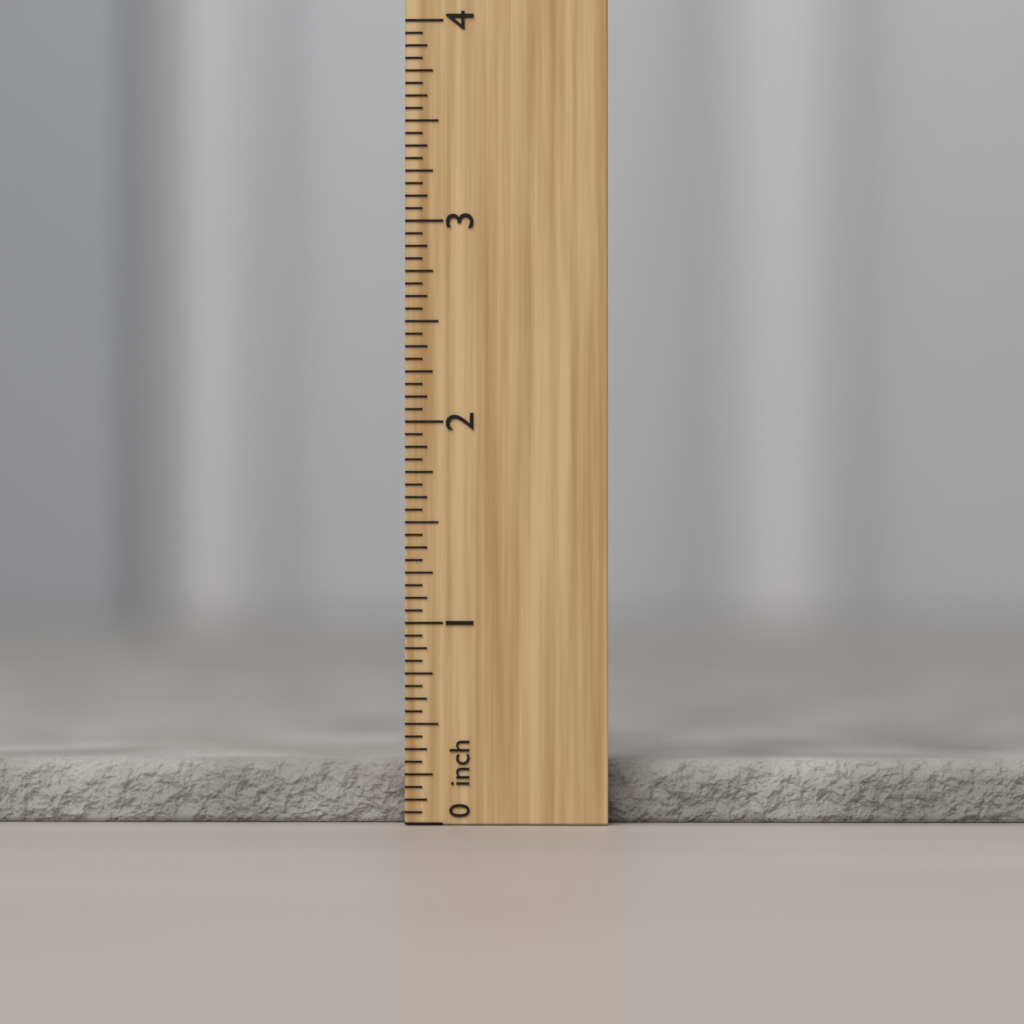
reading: 0.3125 inch
